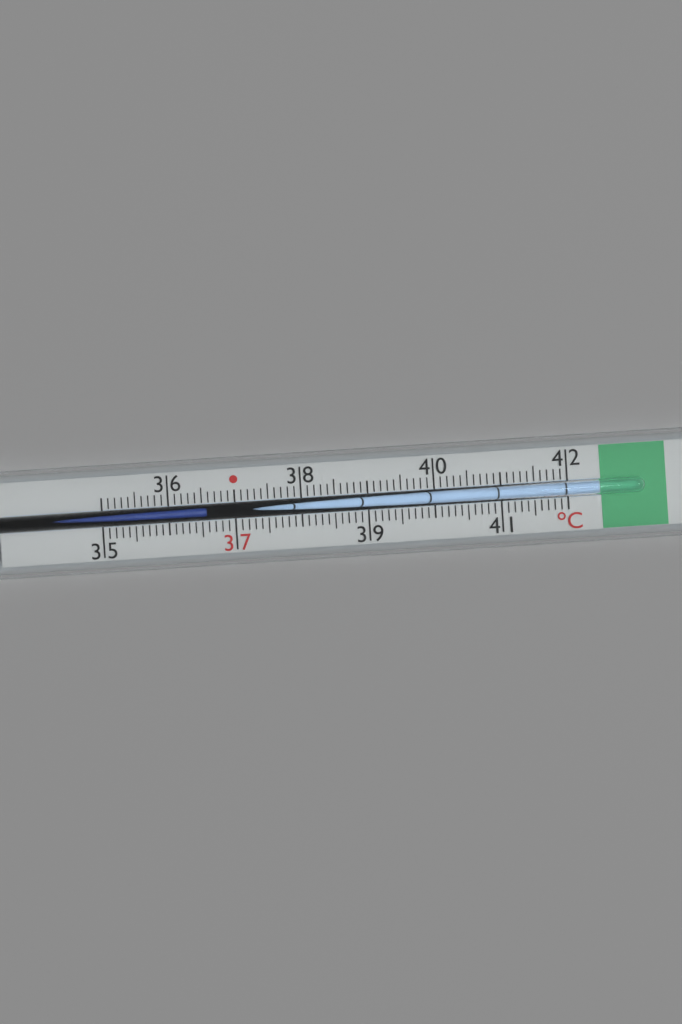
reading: 36.6 °C
